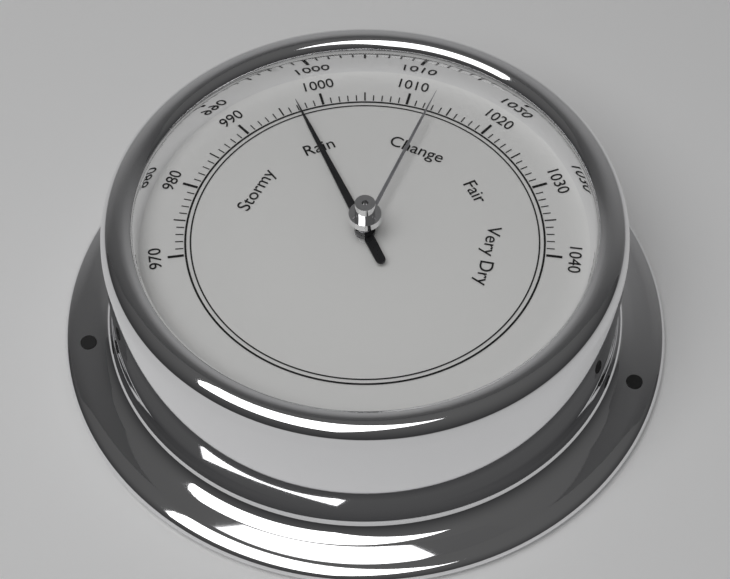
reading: 997 (no unit)
